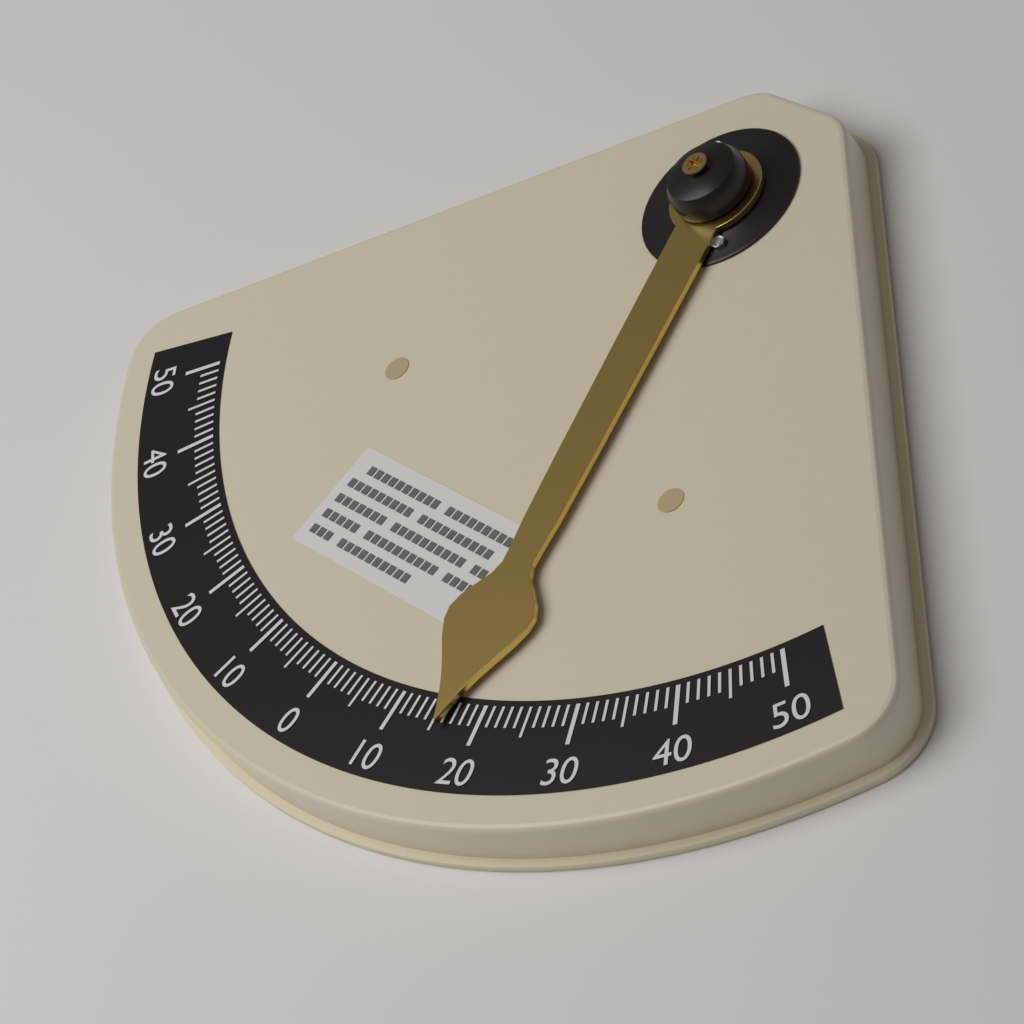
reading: 16 °
